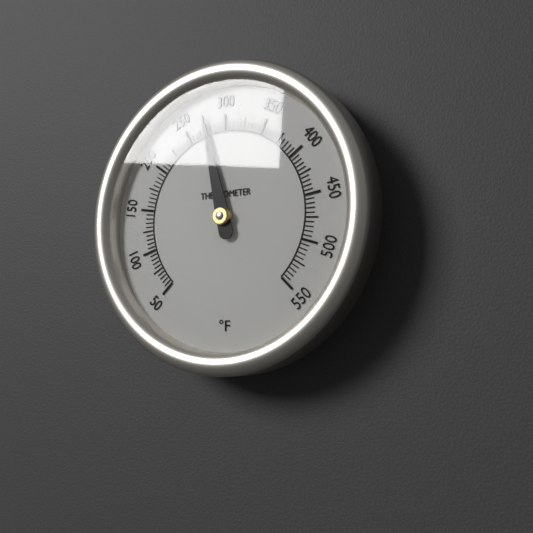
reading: 275 °F
